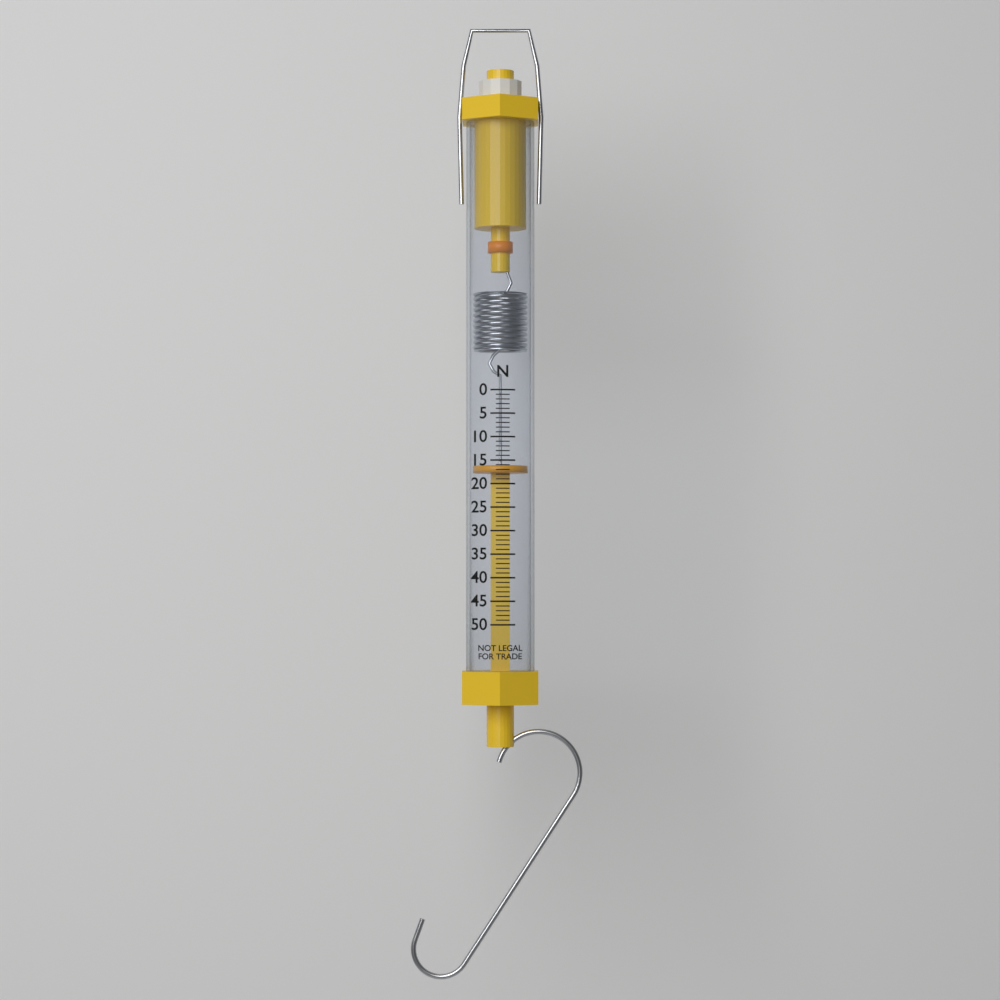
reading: 16 N
